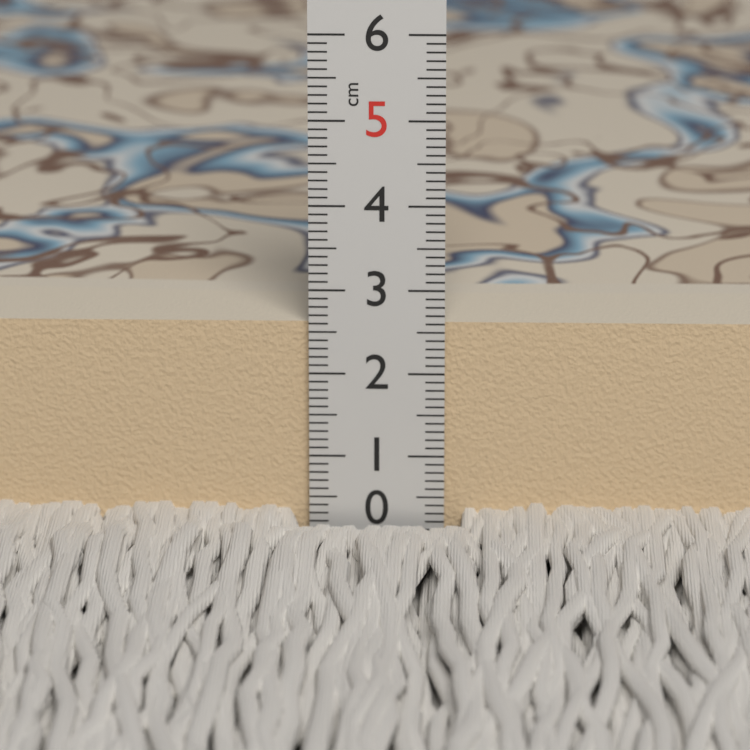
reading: 2.6 cm
